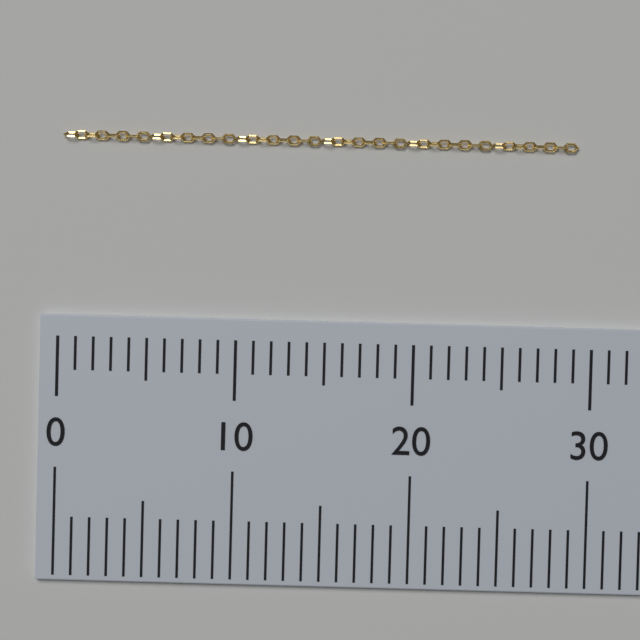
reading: 29 (no unit)
